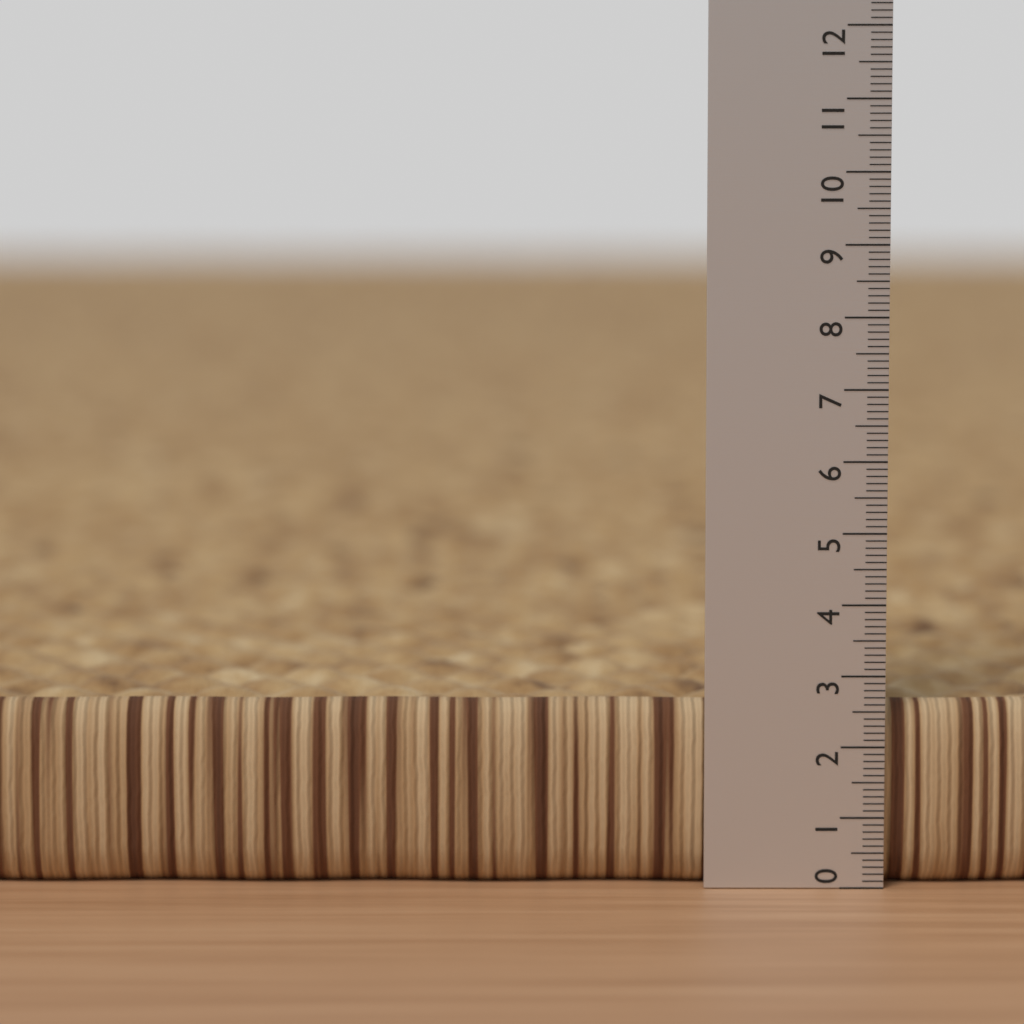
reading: 2.6 (no unit)
